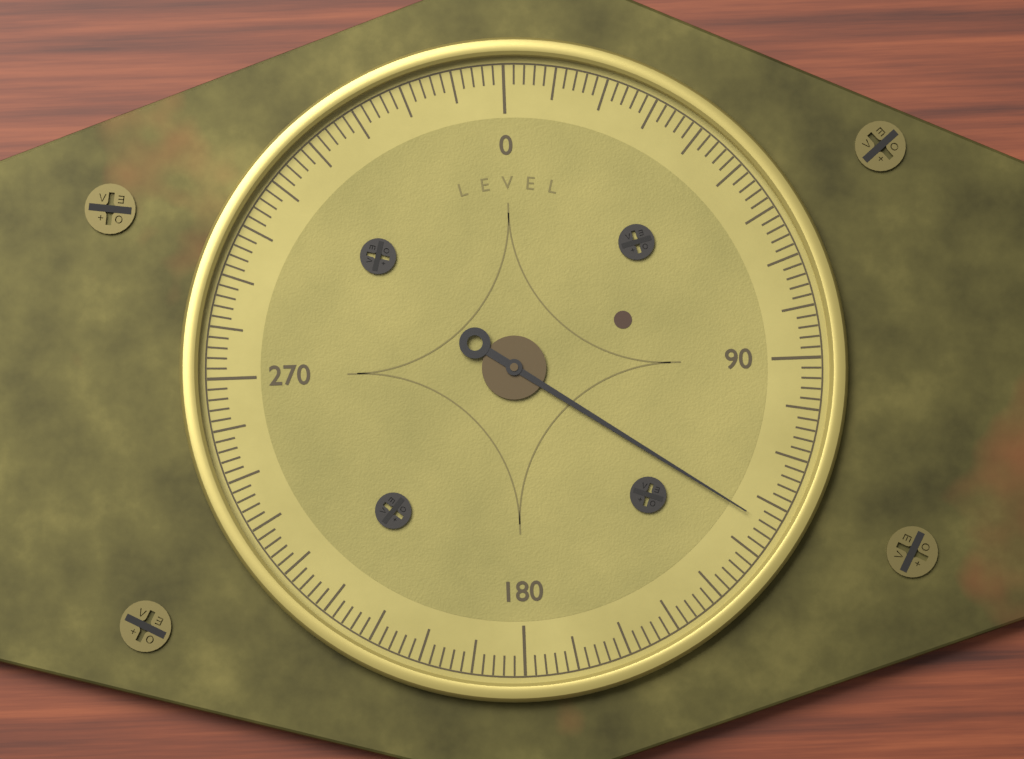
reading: 124 (no unit)
